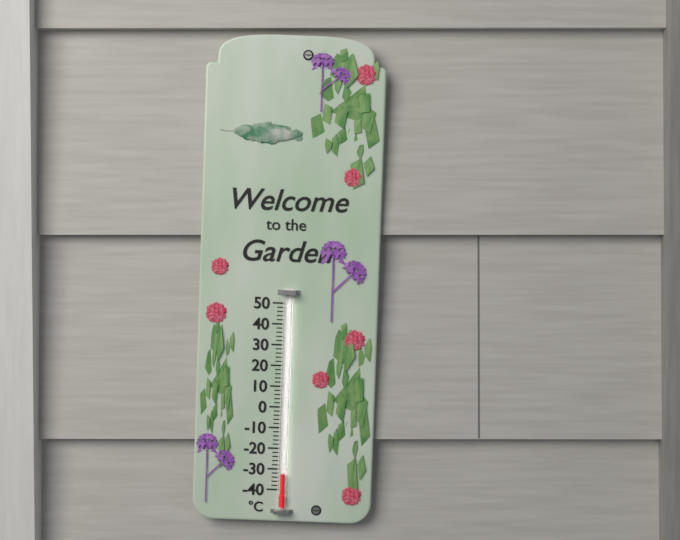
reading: -32 °C
